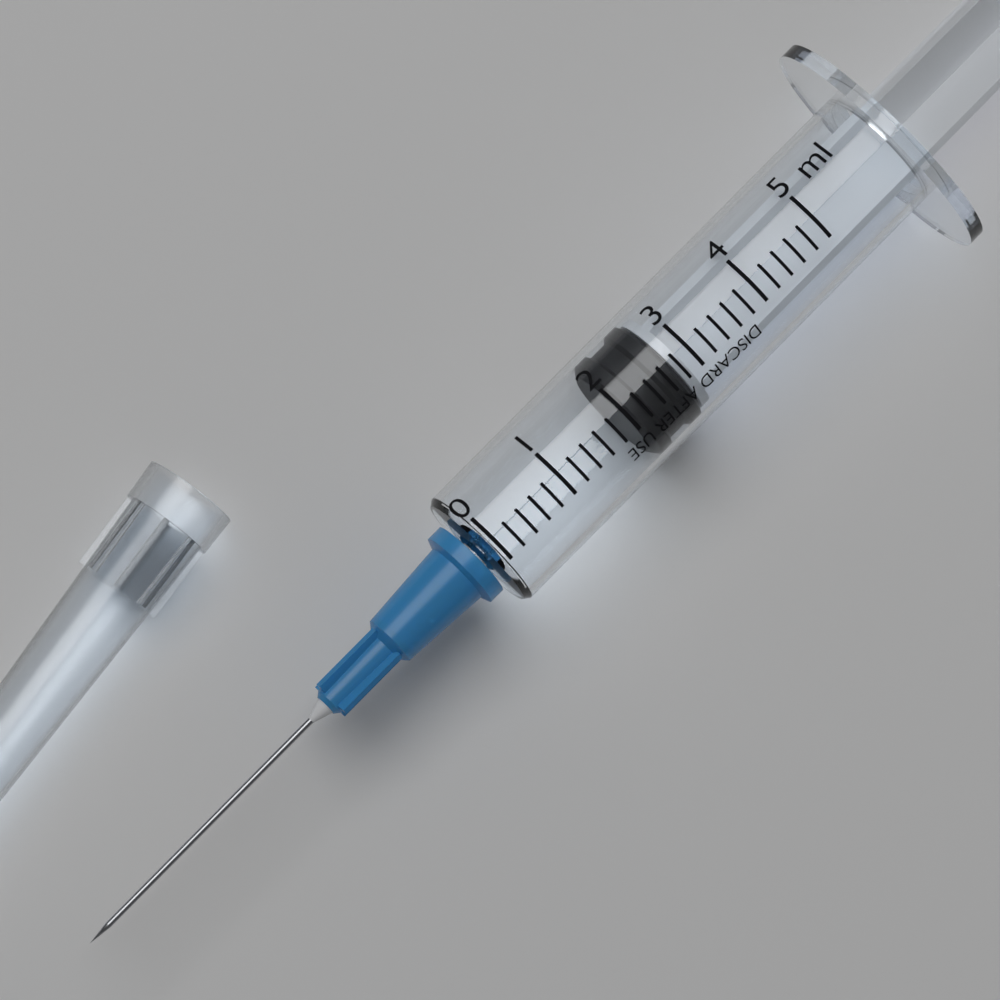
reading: 2.0 ml
